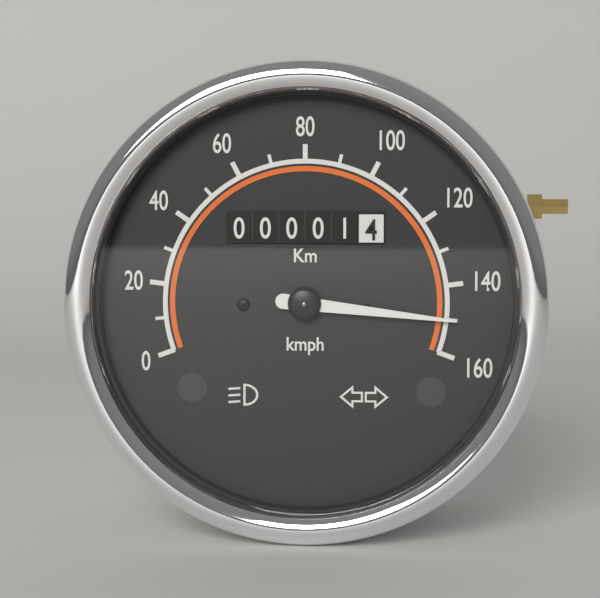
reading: 150 km/h
